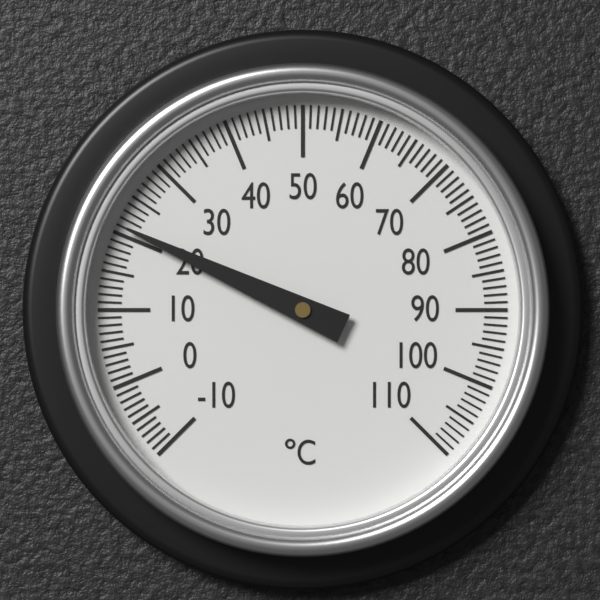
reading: 21 °C
